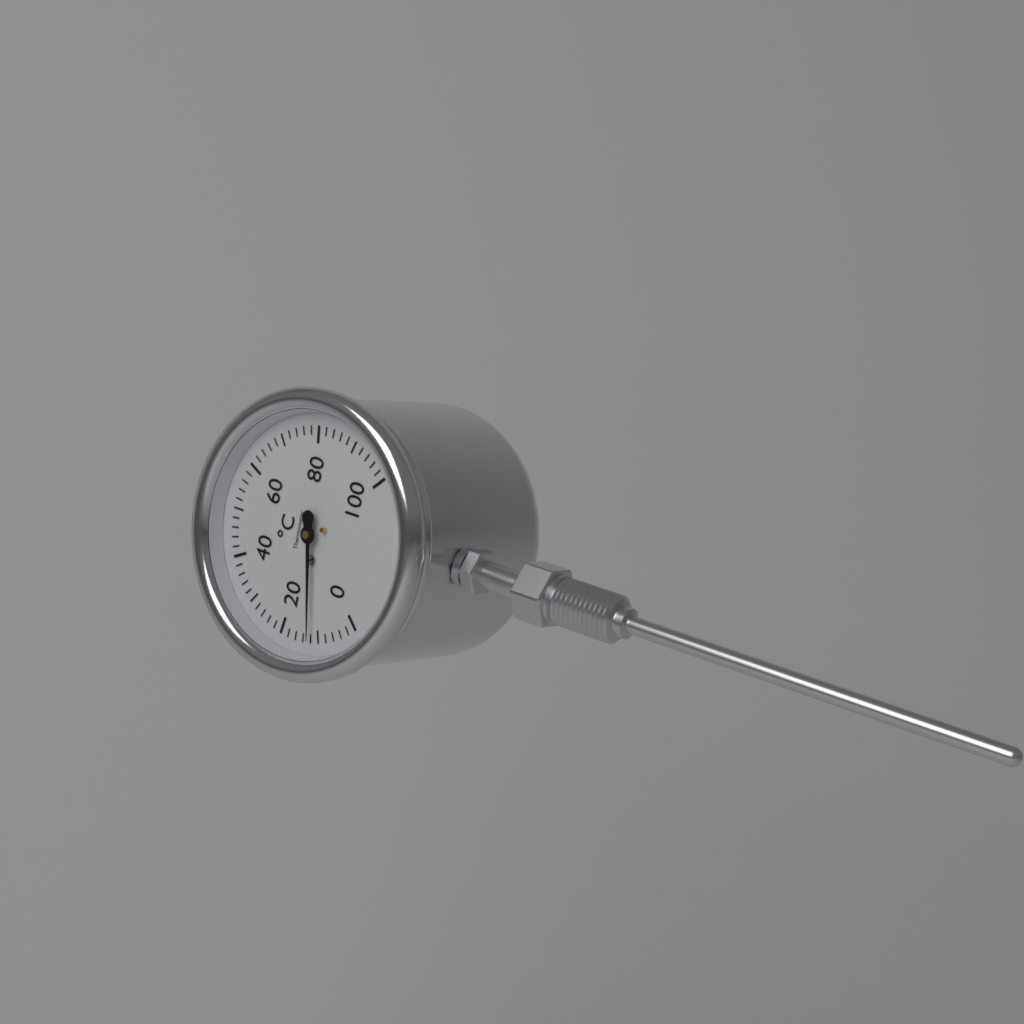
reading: 12 °C
